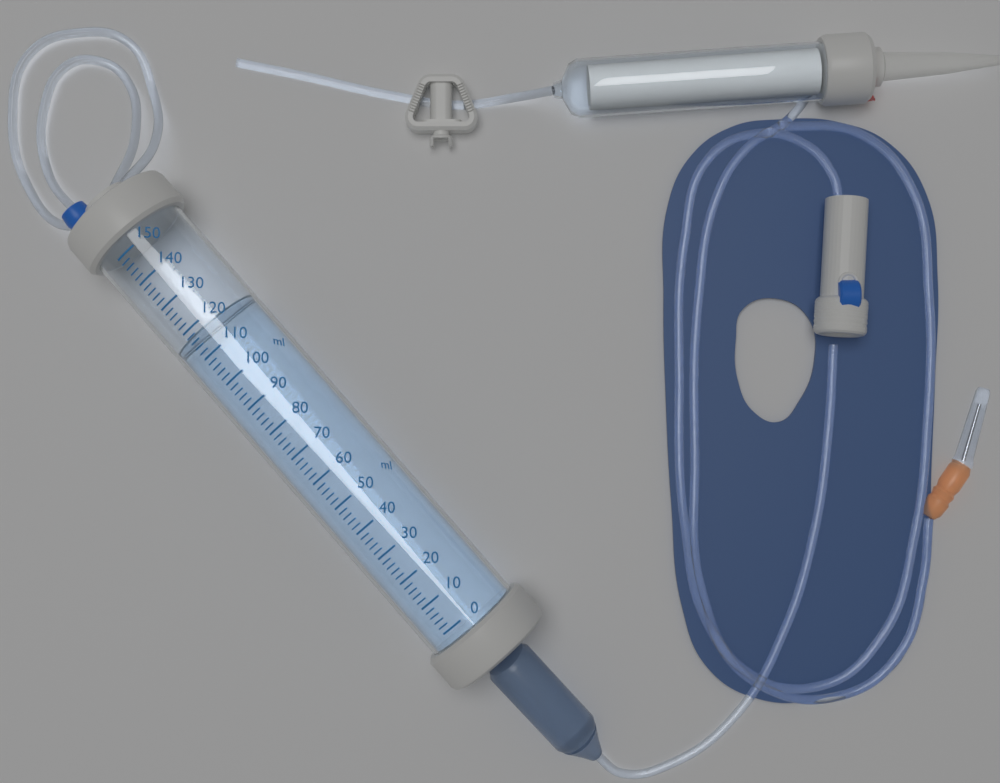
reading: 118 ml
